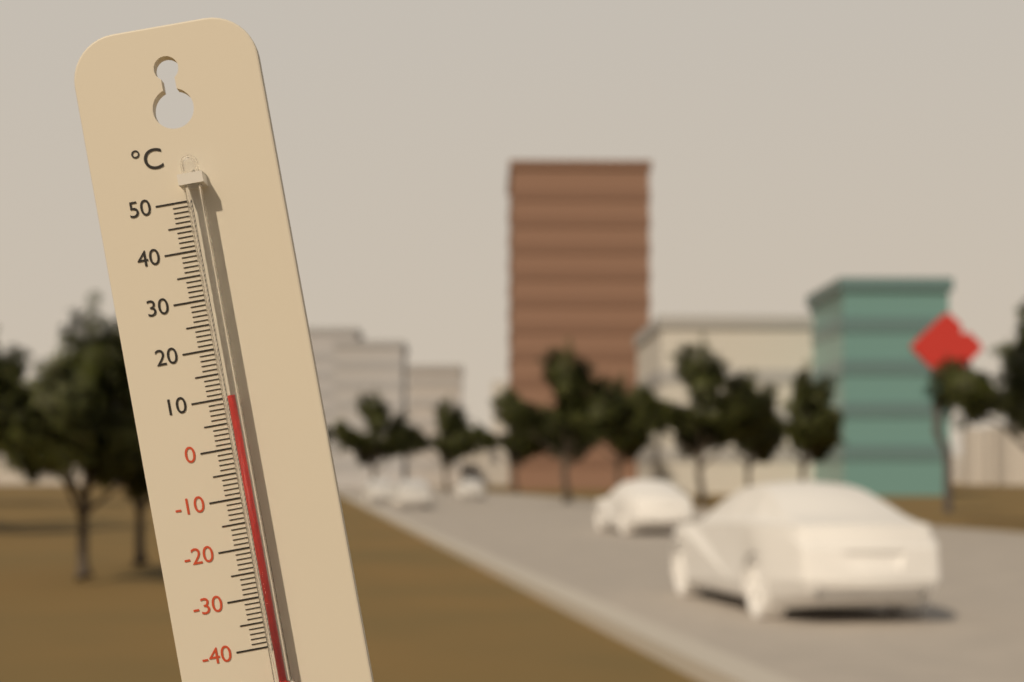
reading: 10 °C
